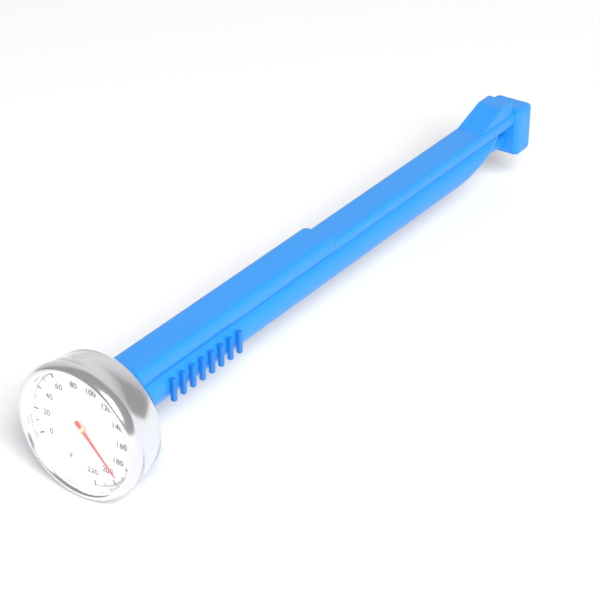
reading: 194 °F
